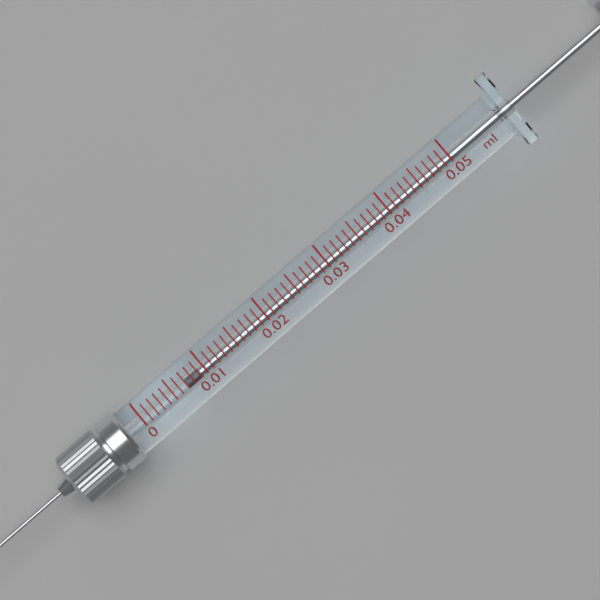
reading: 0.007 ml
